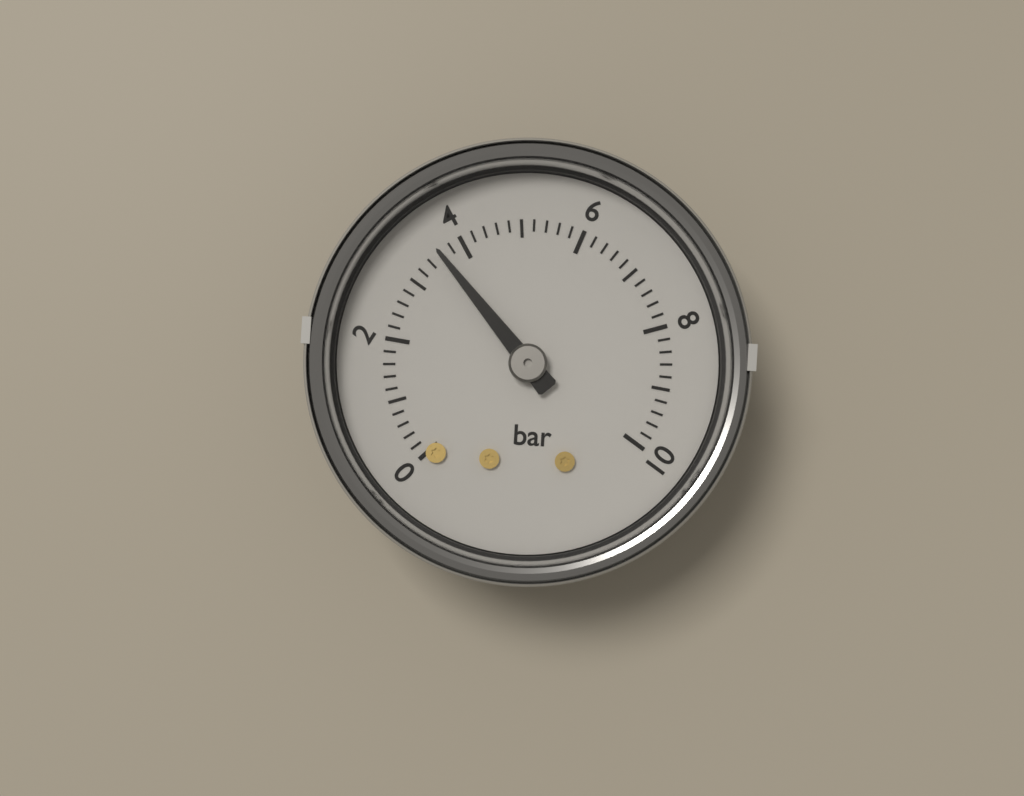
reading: 3.6 bar
